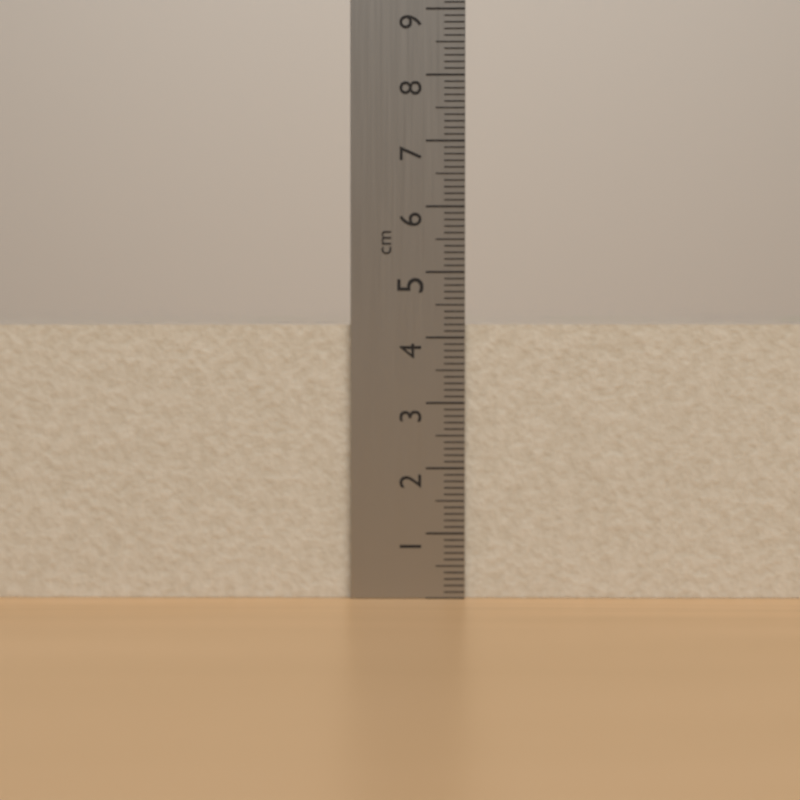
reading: 4.2 cm
